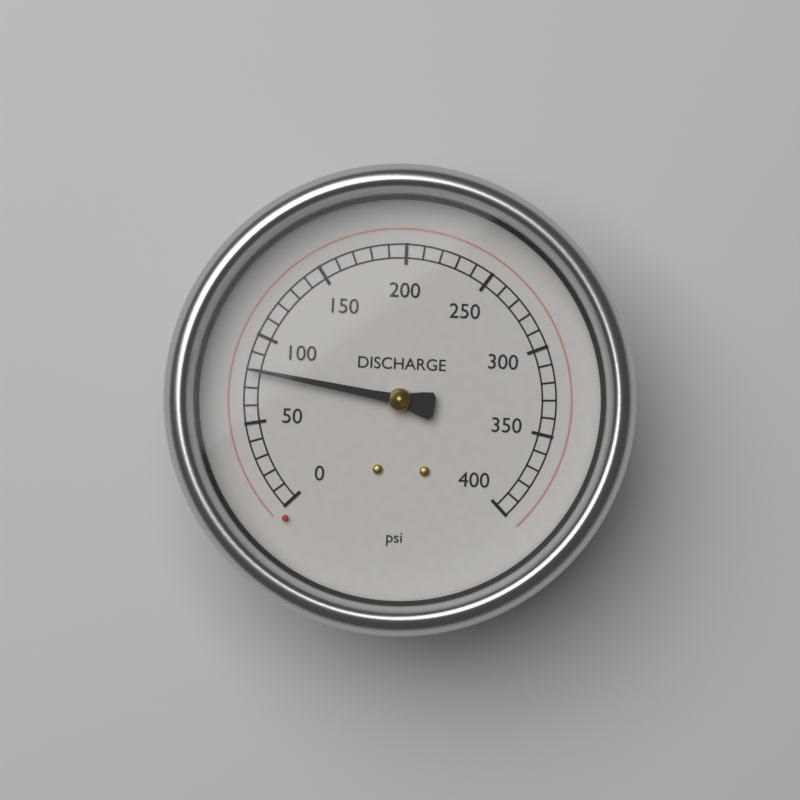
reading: 80 psi
